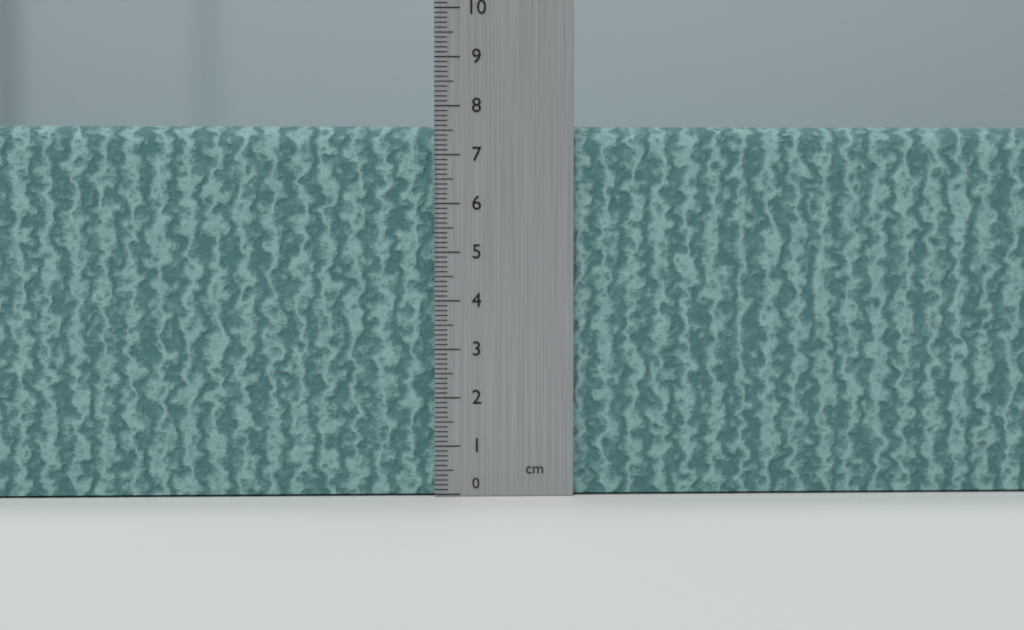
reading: 7.6 cm
